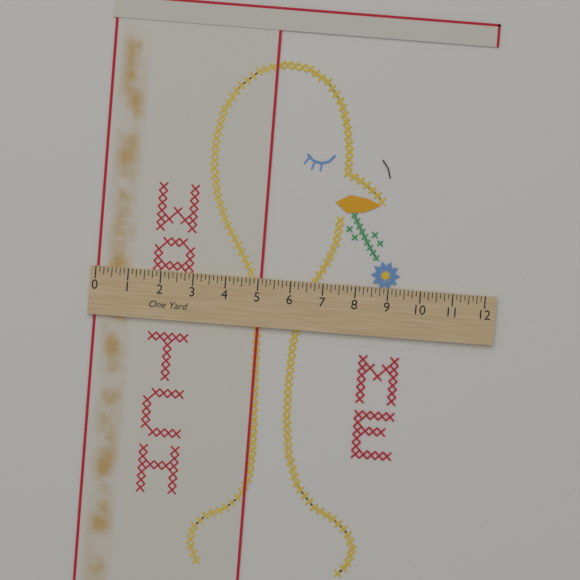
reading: 5.125 in
